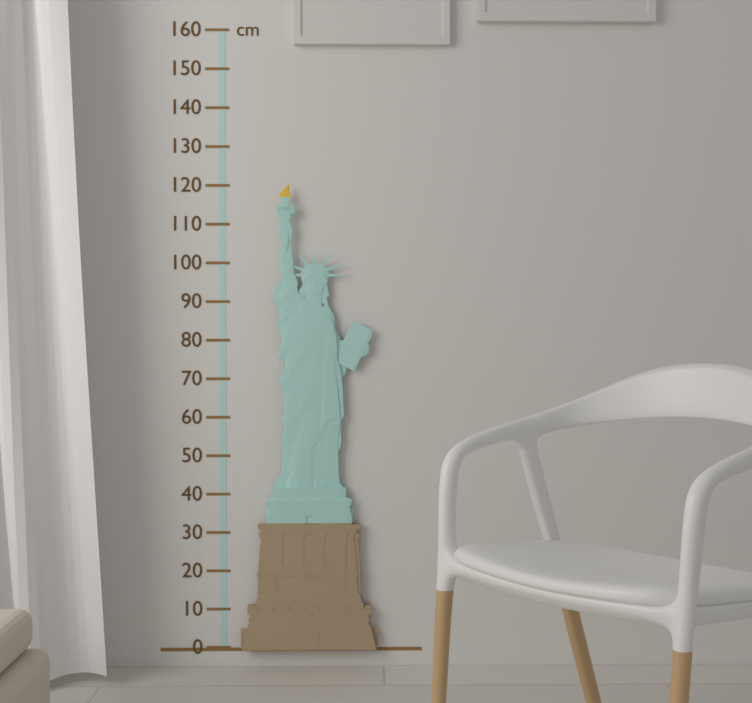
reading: 120 cm
